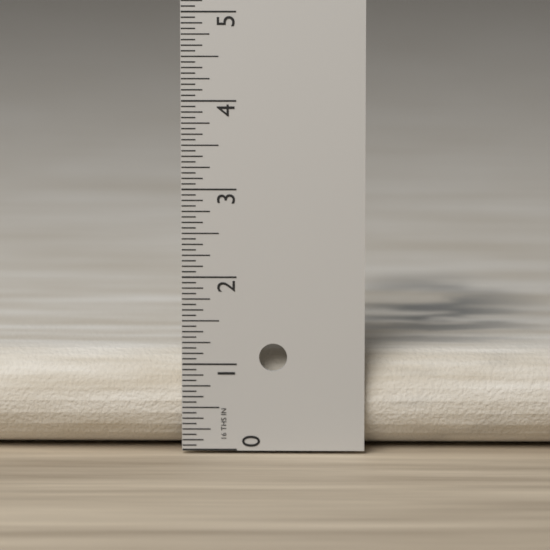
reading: 1.1250 in
